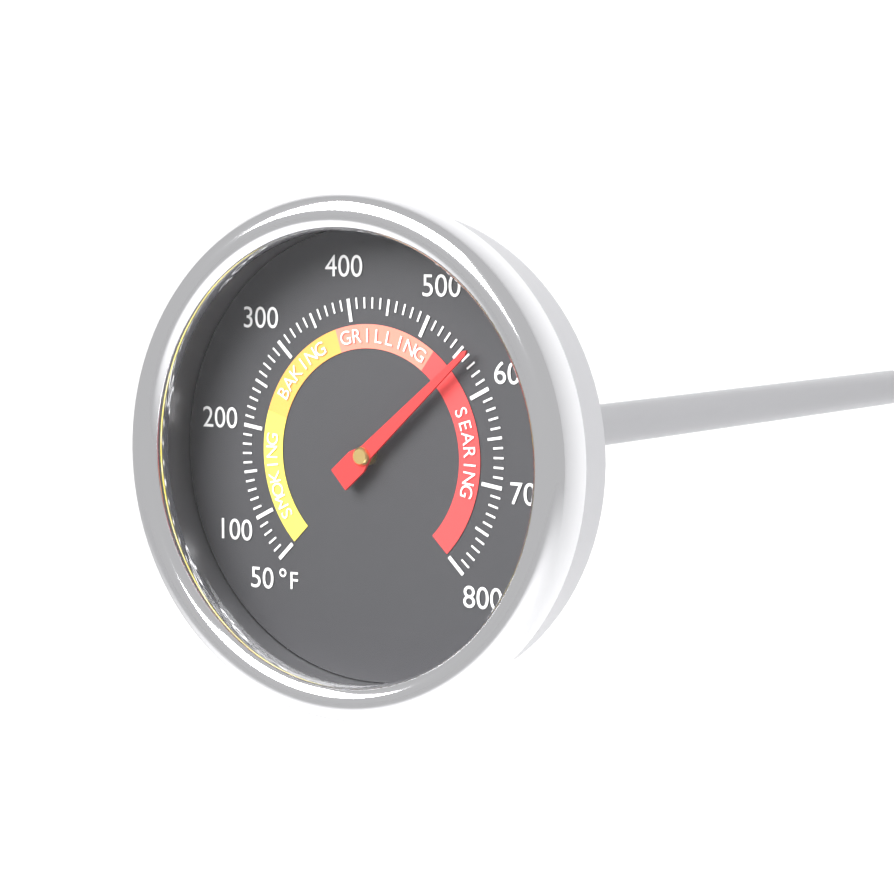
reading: 560 °F
